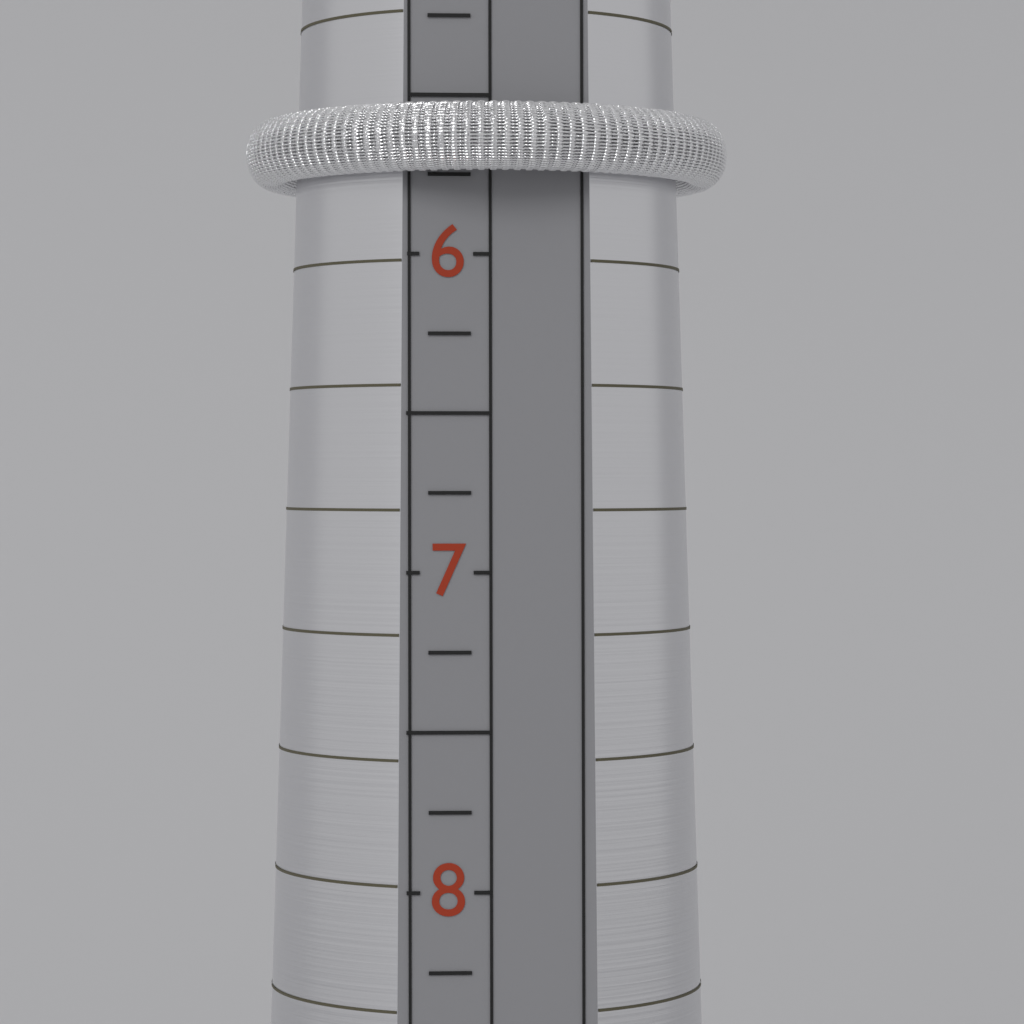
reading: 5.75 (no unit)
